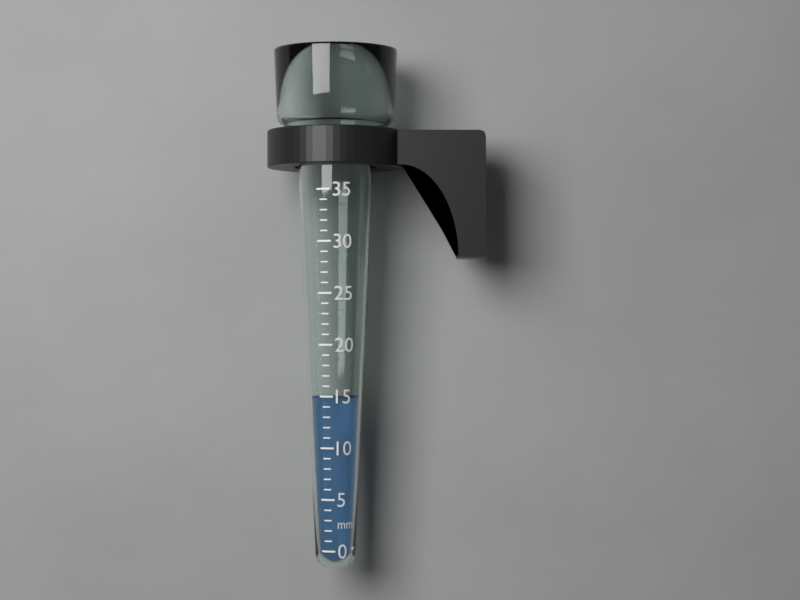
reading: 15 mm
